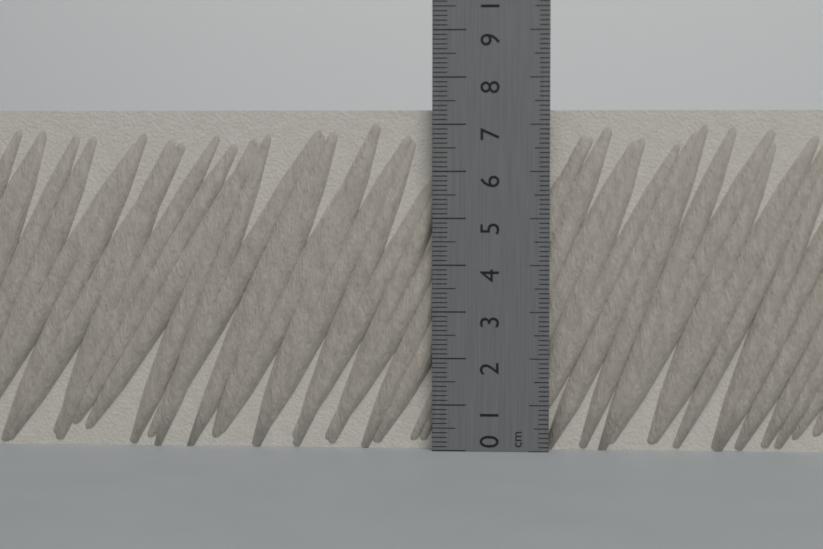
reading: 7.3 cm
